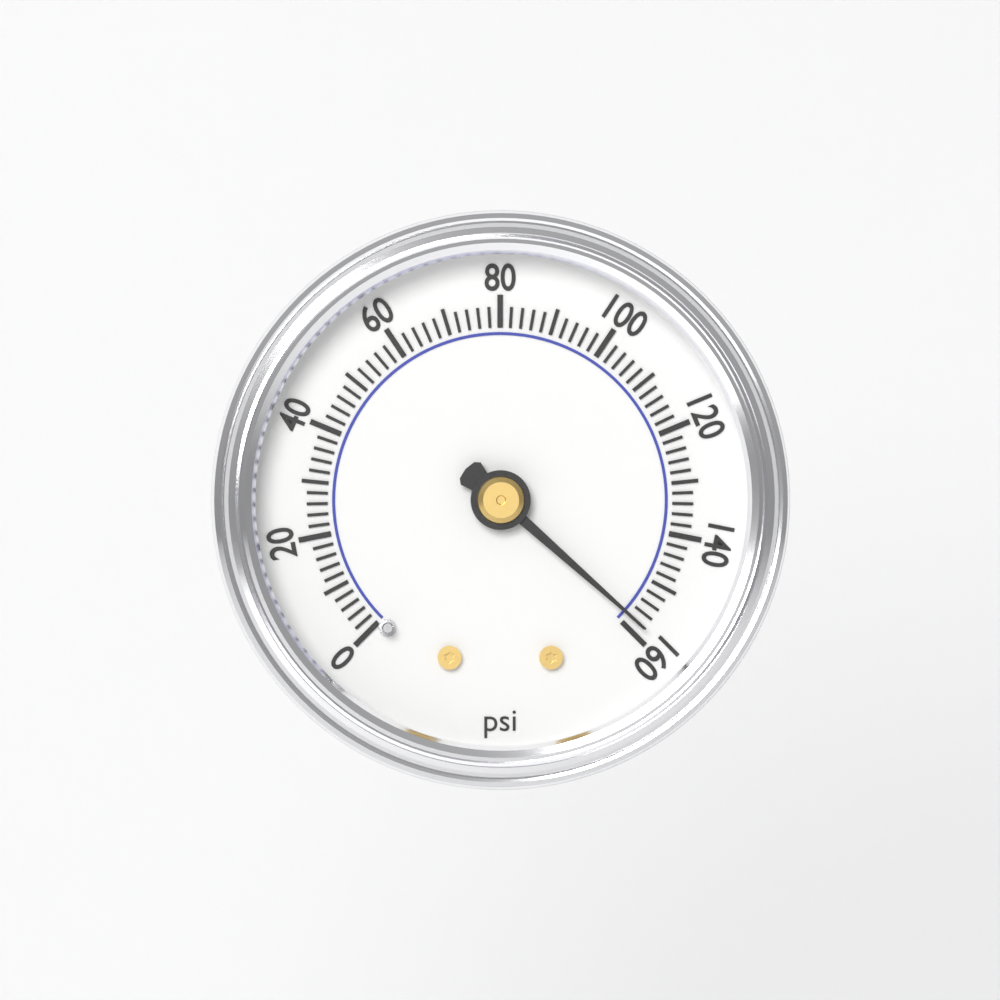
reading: 158 psi
